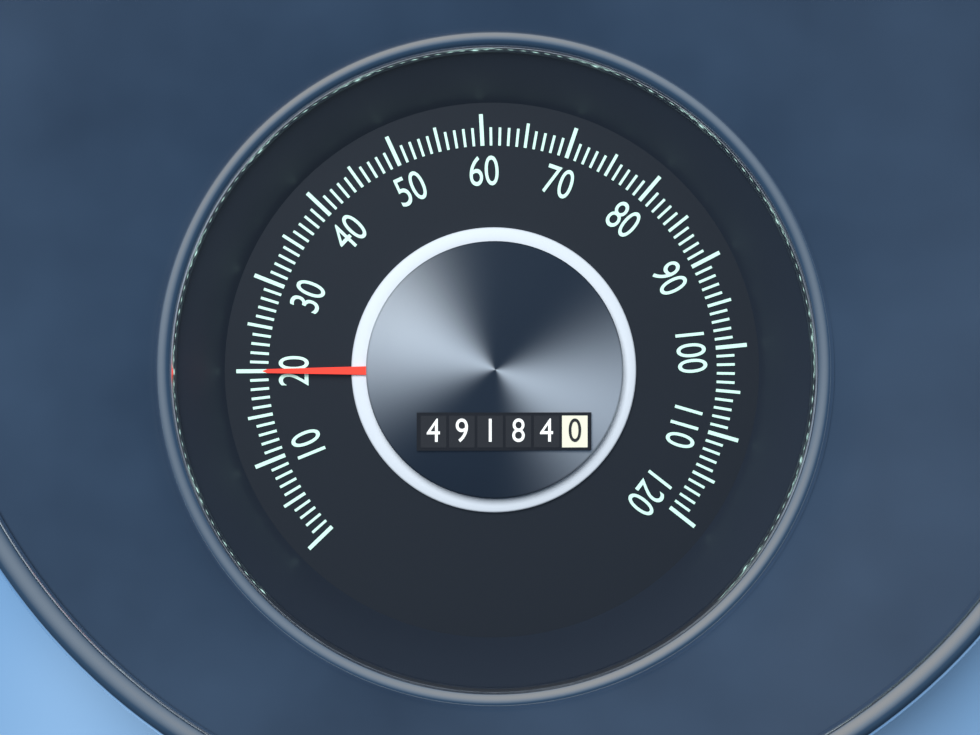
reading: 20 (no unit)
